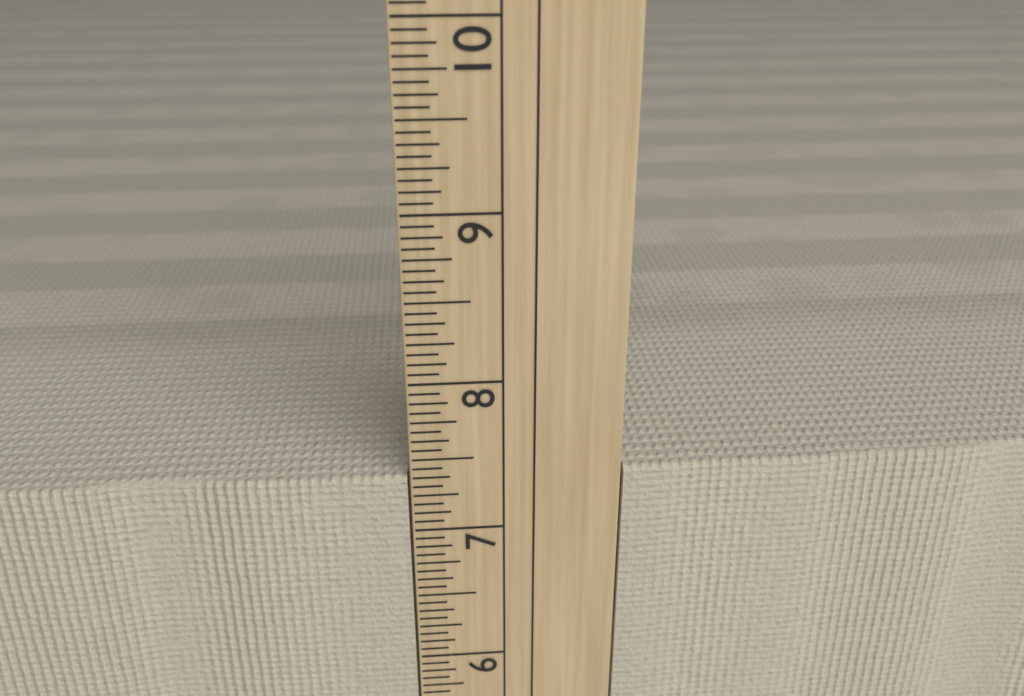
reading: 7.3750 in
